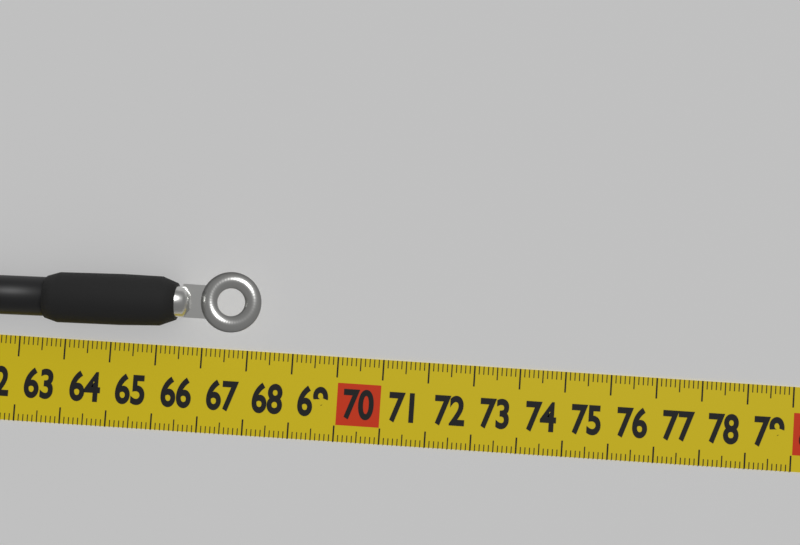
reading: 68.3 cm
